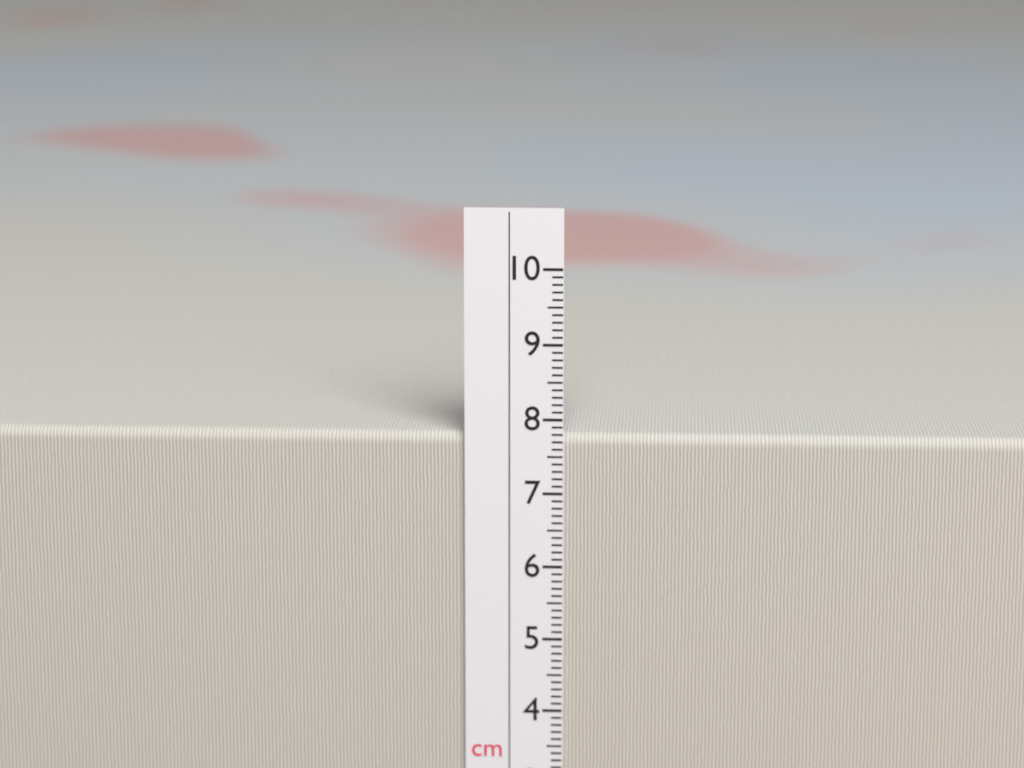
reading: 7.8 cm
